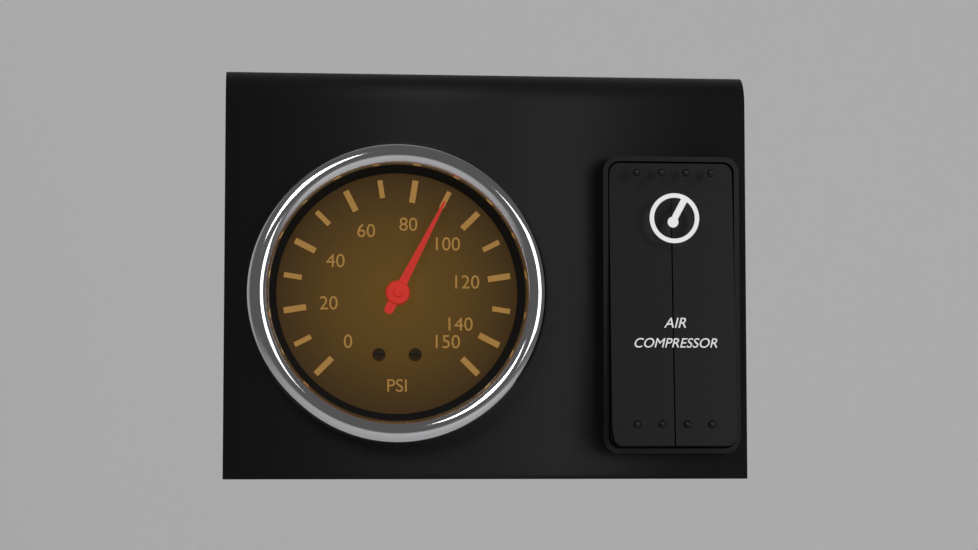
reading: 90 psi
